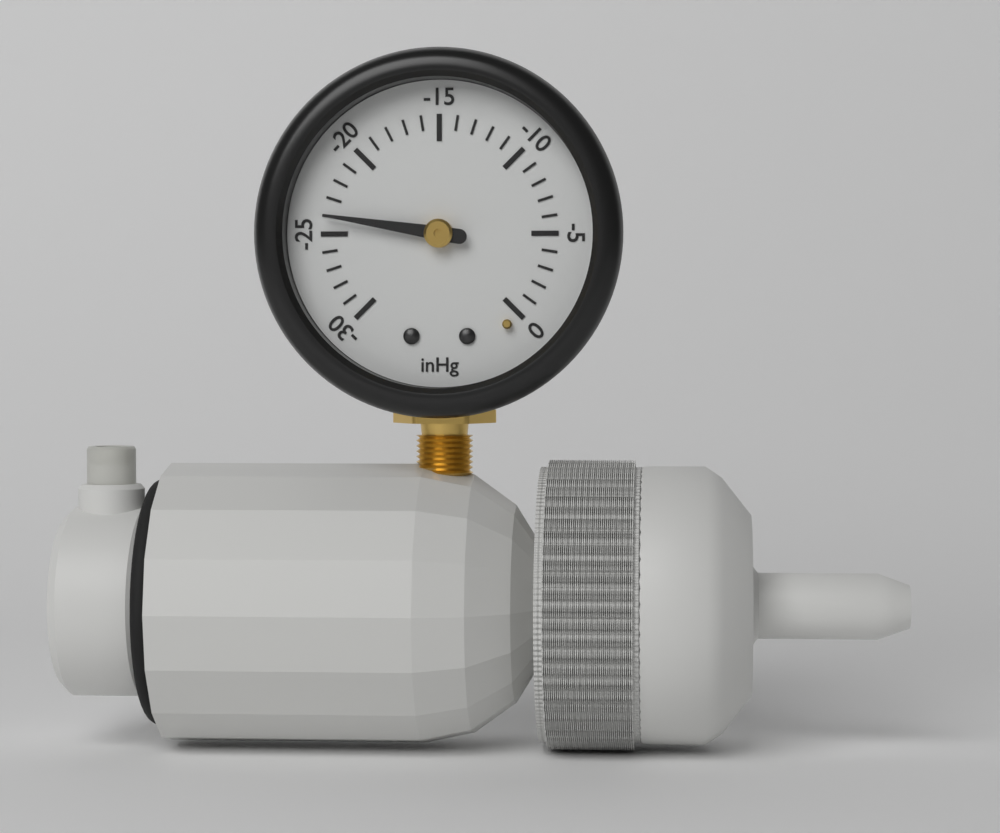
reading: -24 inHg
